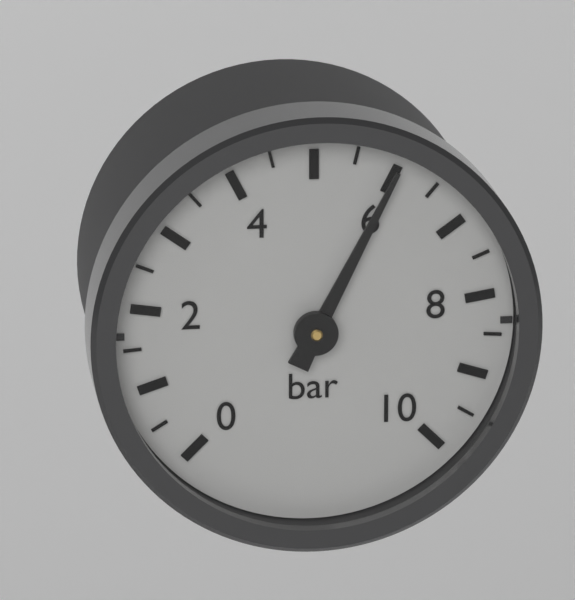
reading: 6.0 bar
